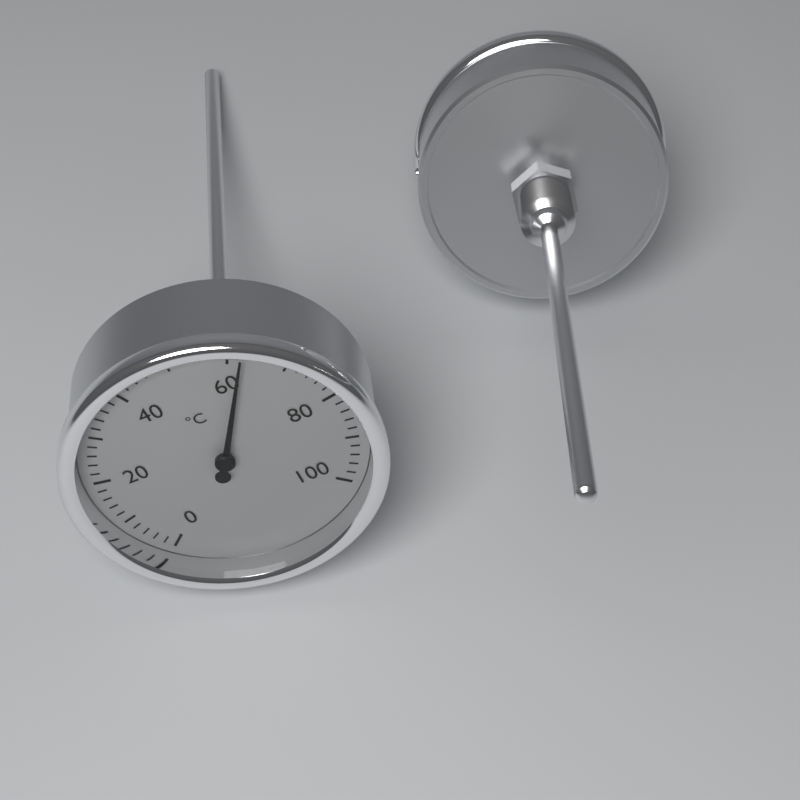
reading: 62 °C
